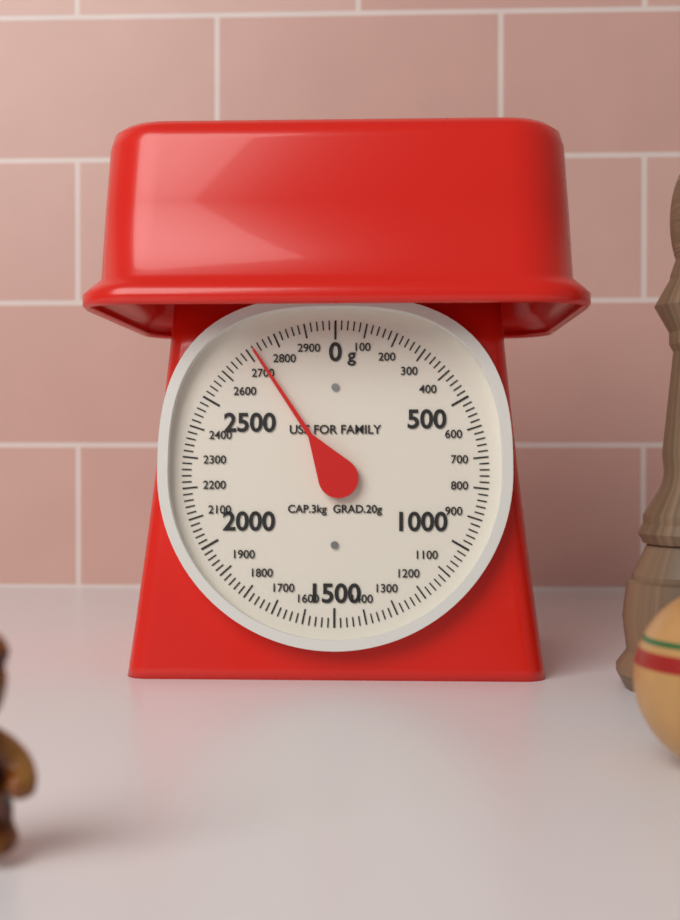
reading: 2720 g
